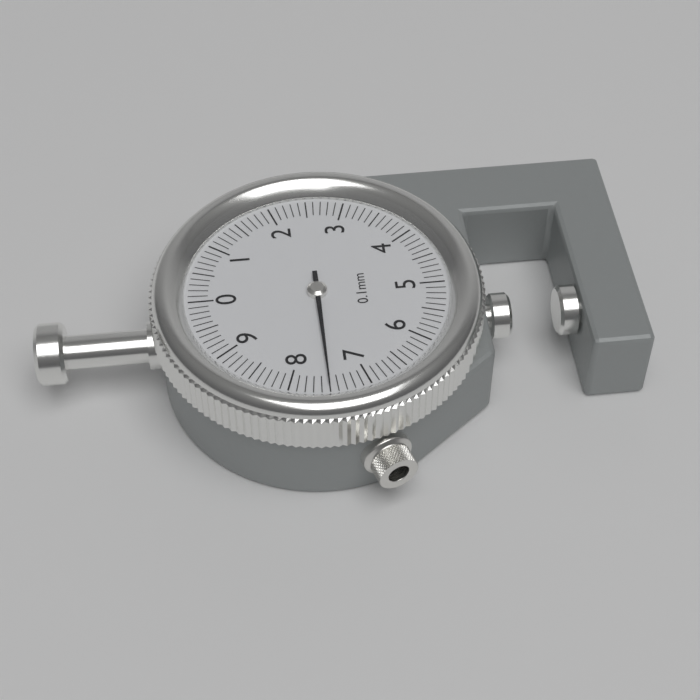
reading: 7.5 mm
